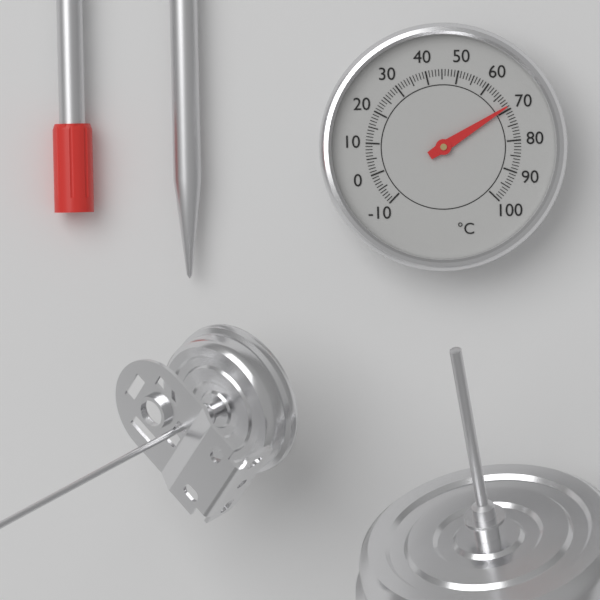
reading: 69 °C
